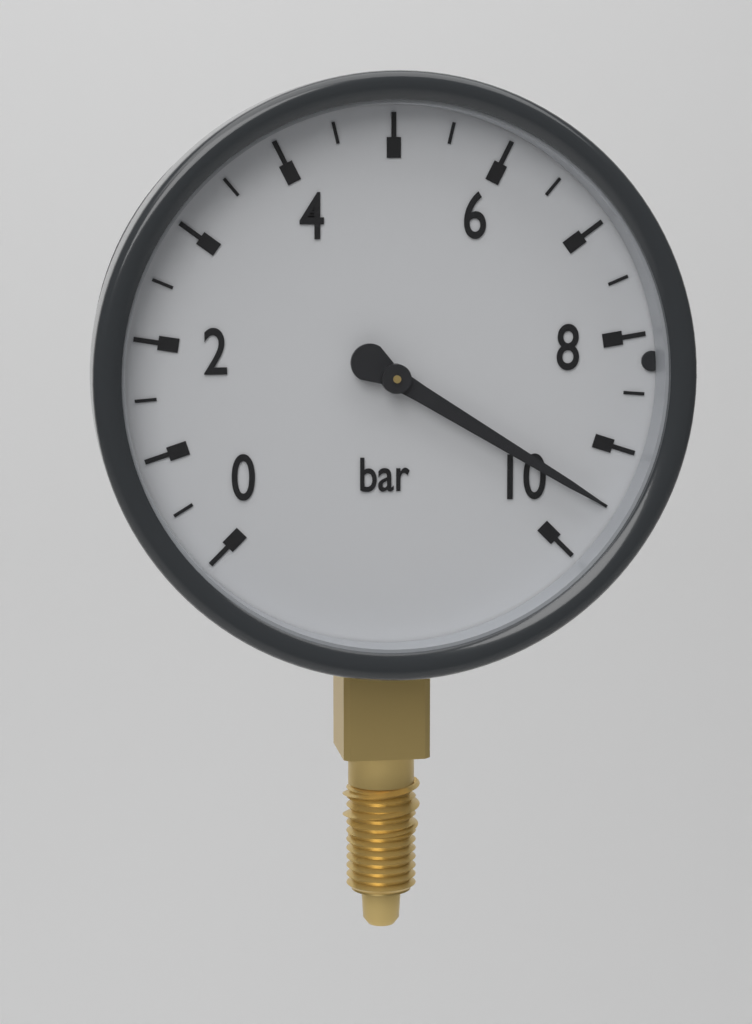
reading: 9.5 bar
